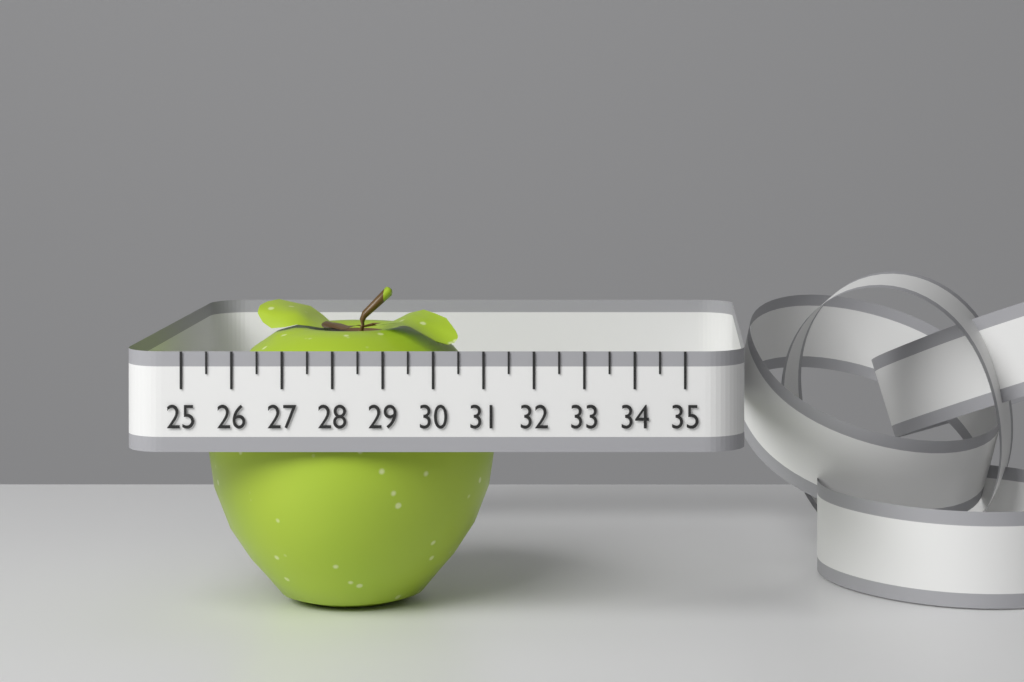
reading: 31.0 (no unit)
